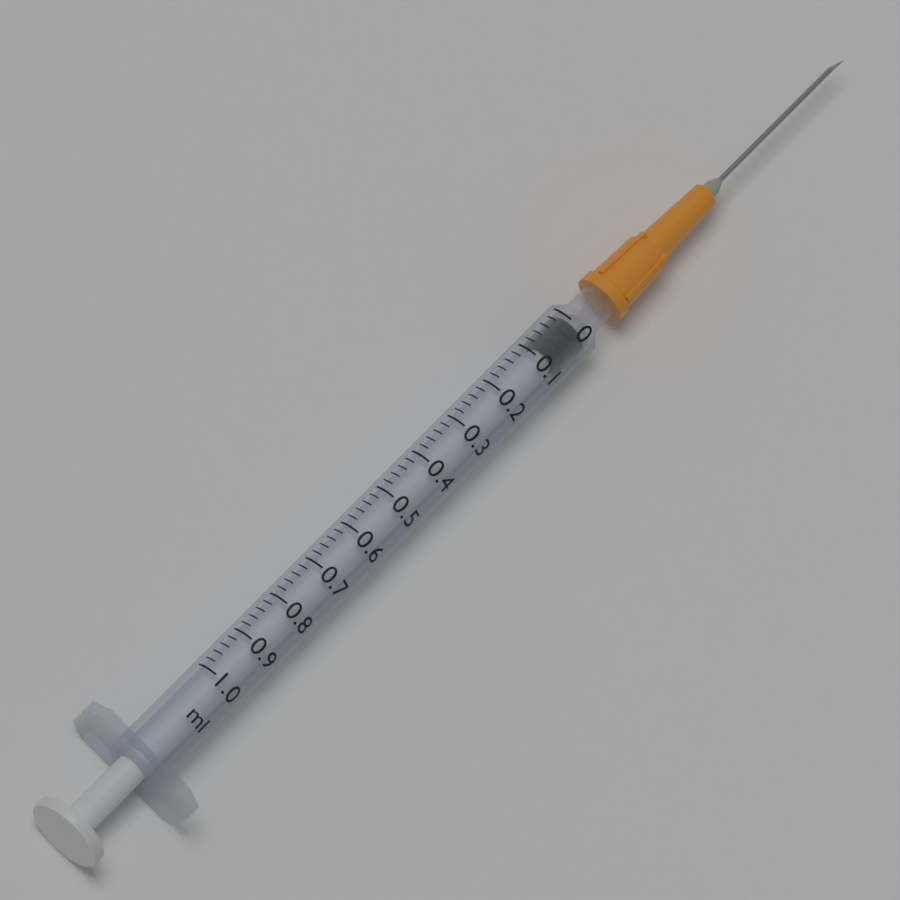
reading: 0.00 ml
